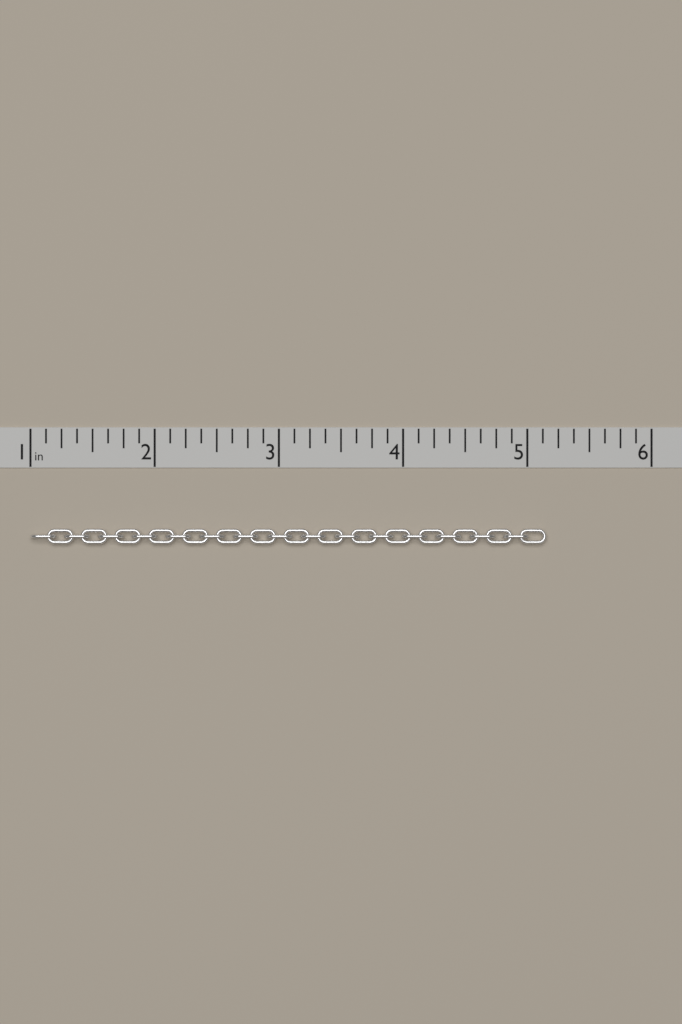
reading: 5.150 in
